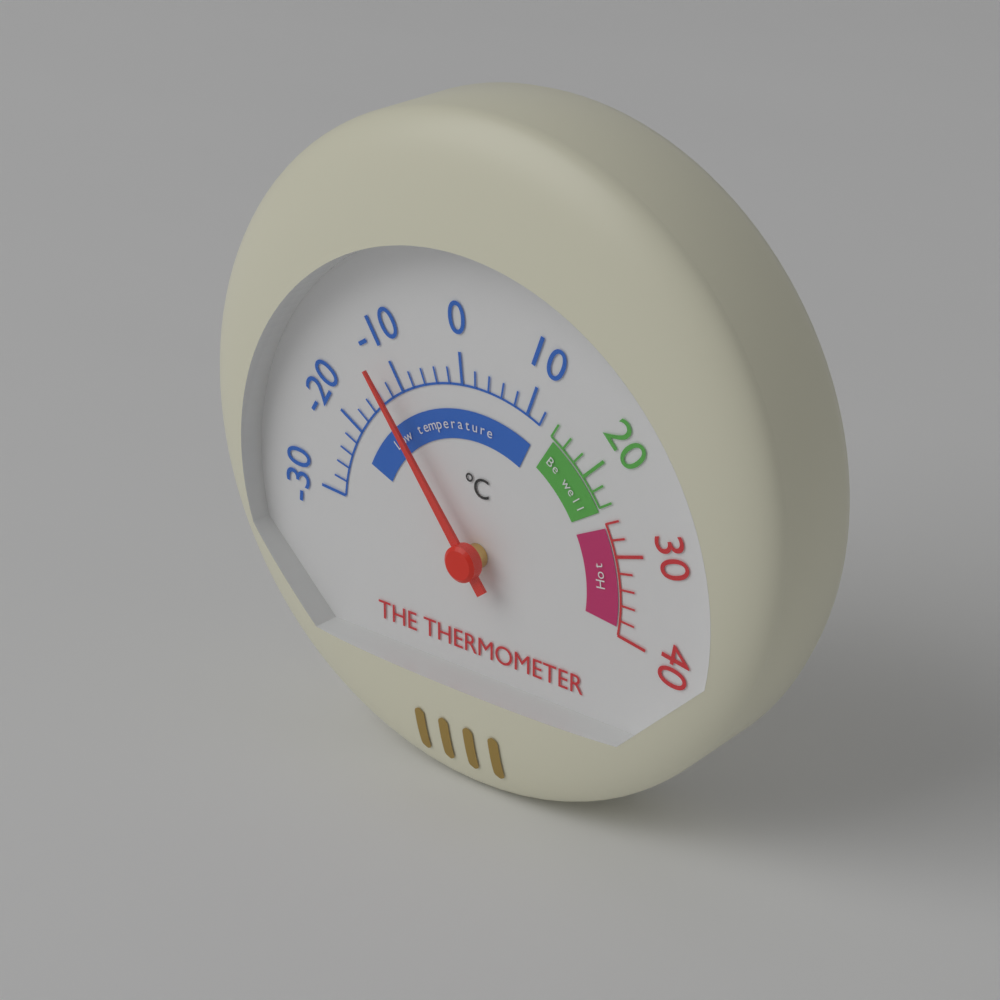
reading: -12 °C
